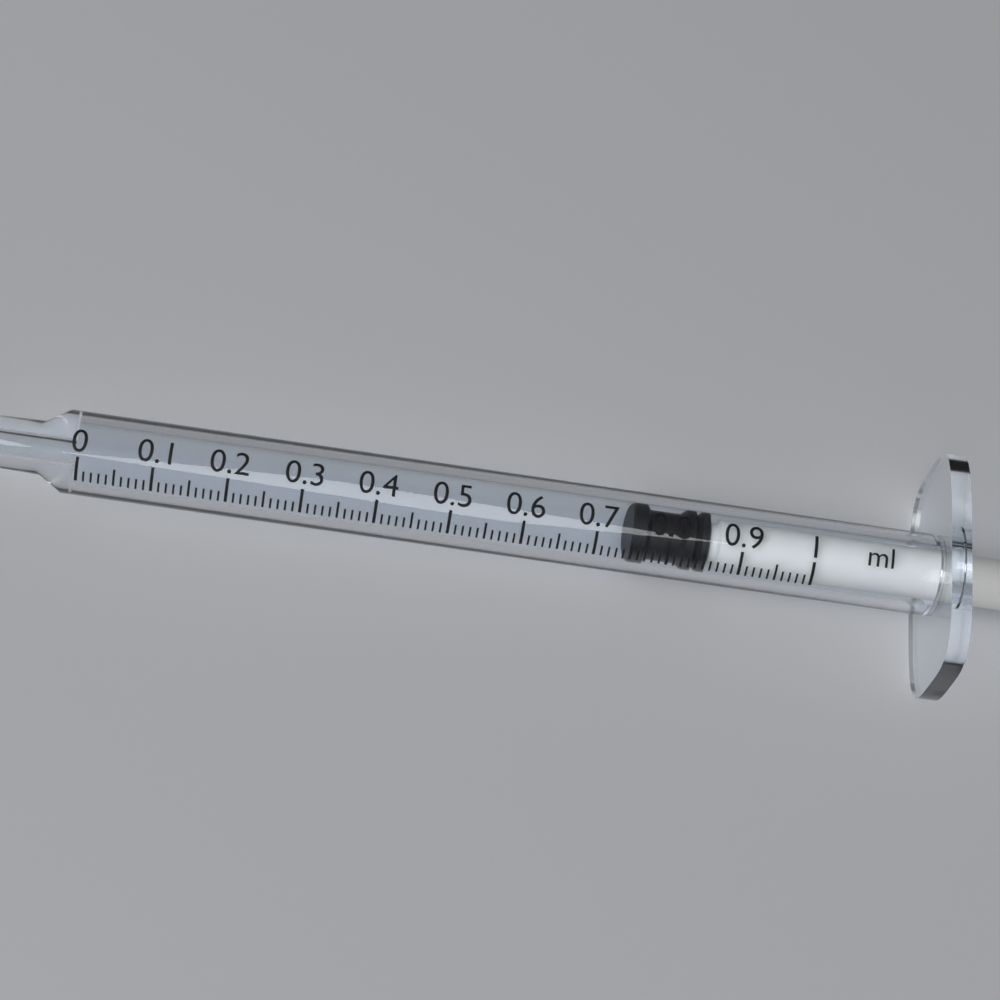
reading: 0.75 ml
